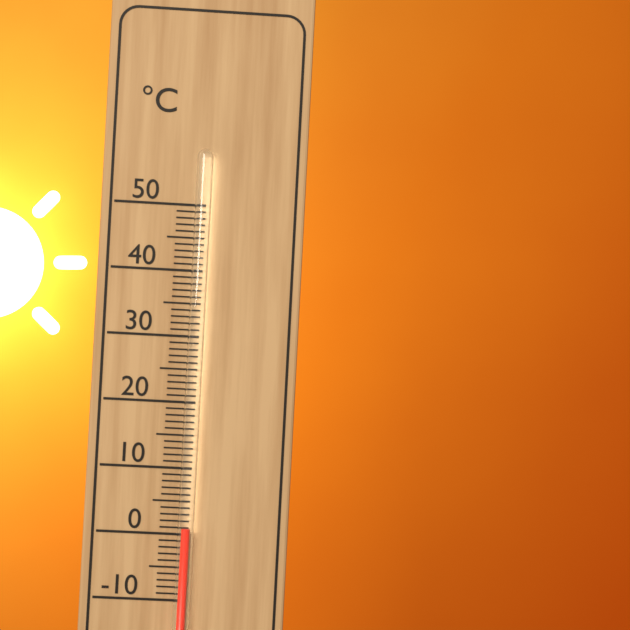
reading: 1 °C
